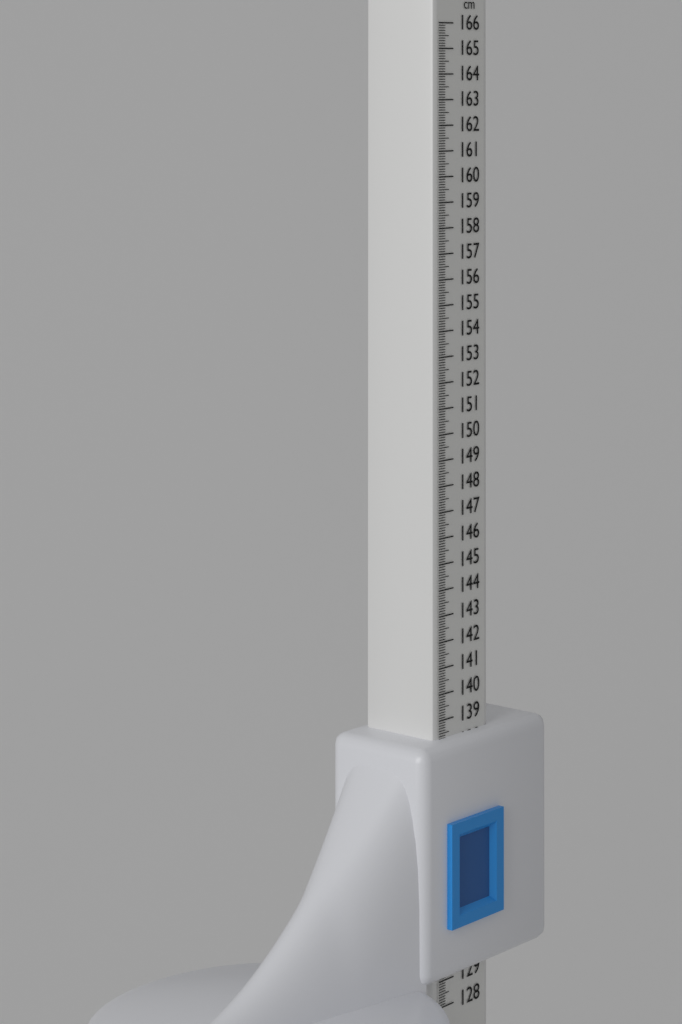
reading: 138.3 cm
